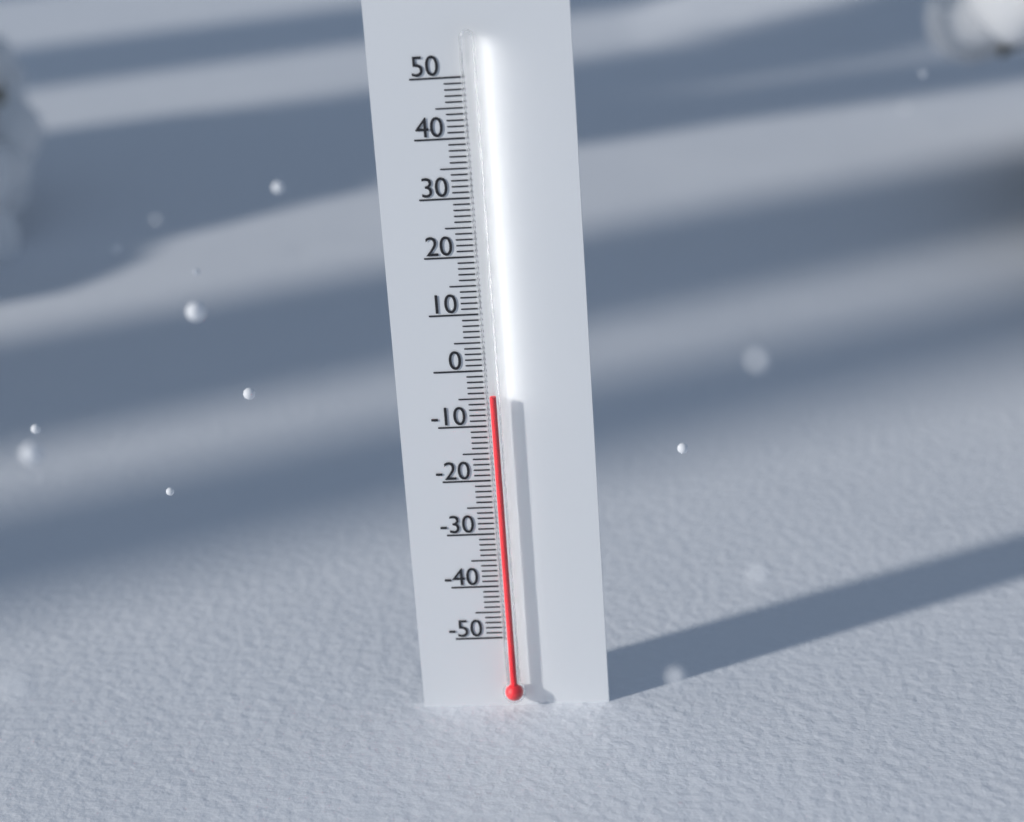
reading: -4 (no unit)
